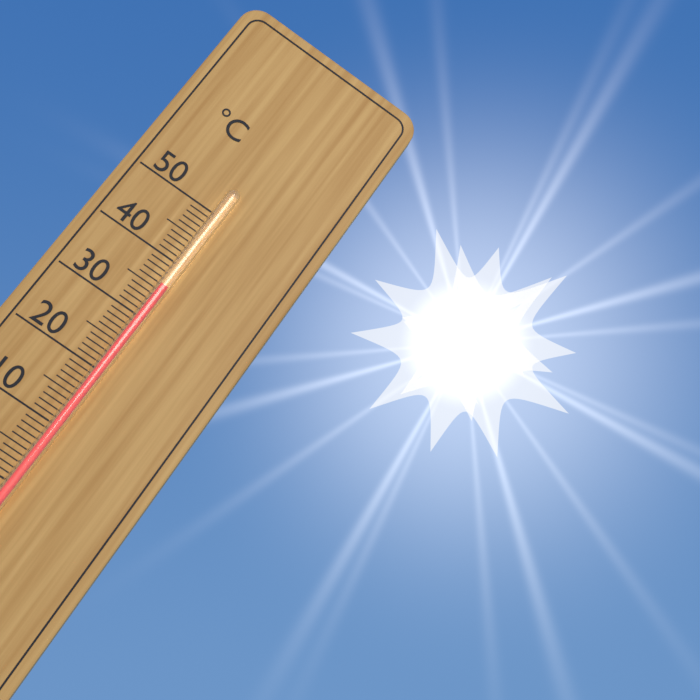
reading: 36 °C
